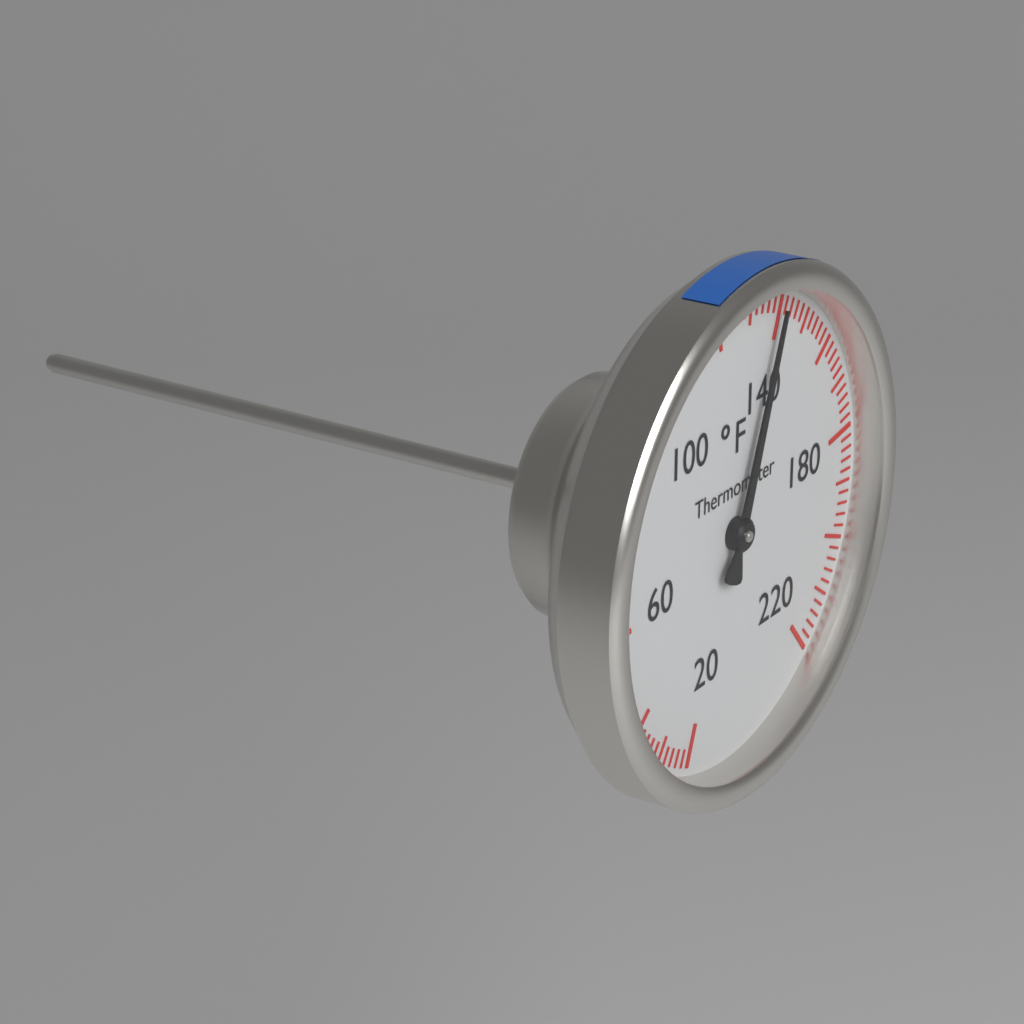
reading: 140 °F
